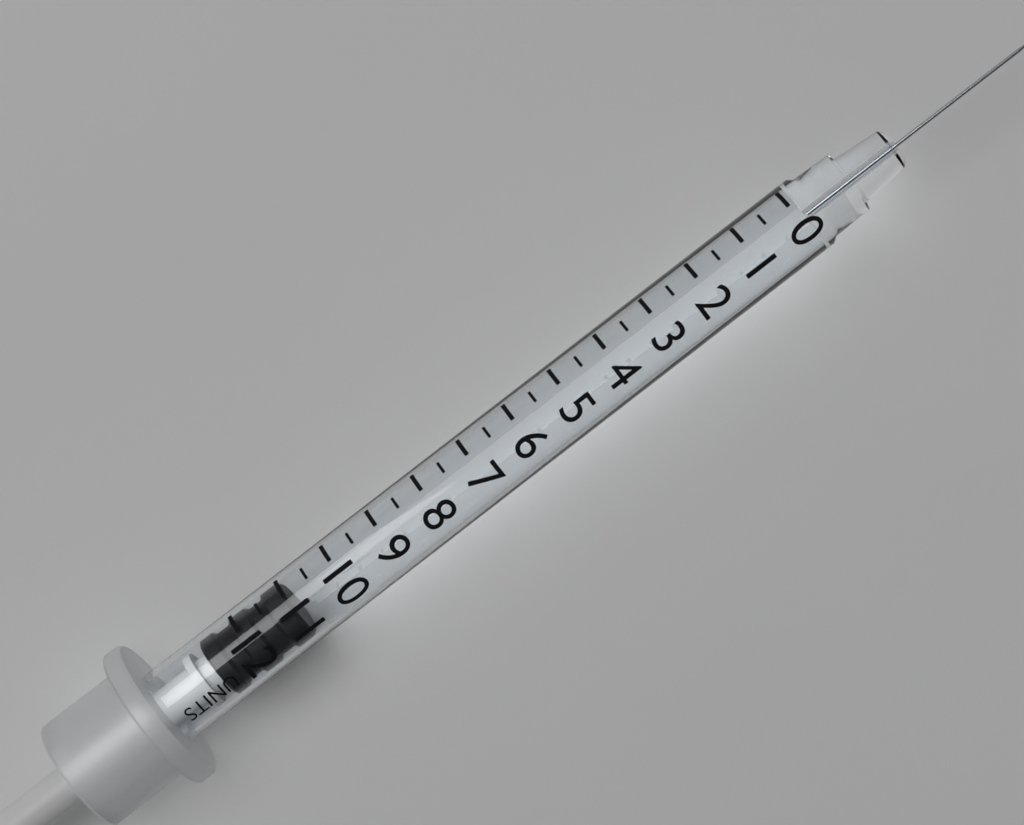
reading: 11.0 units
